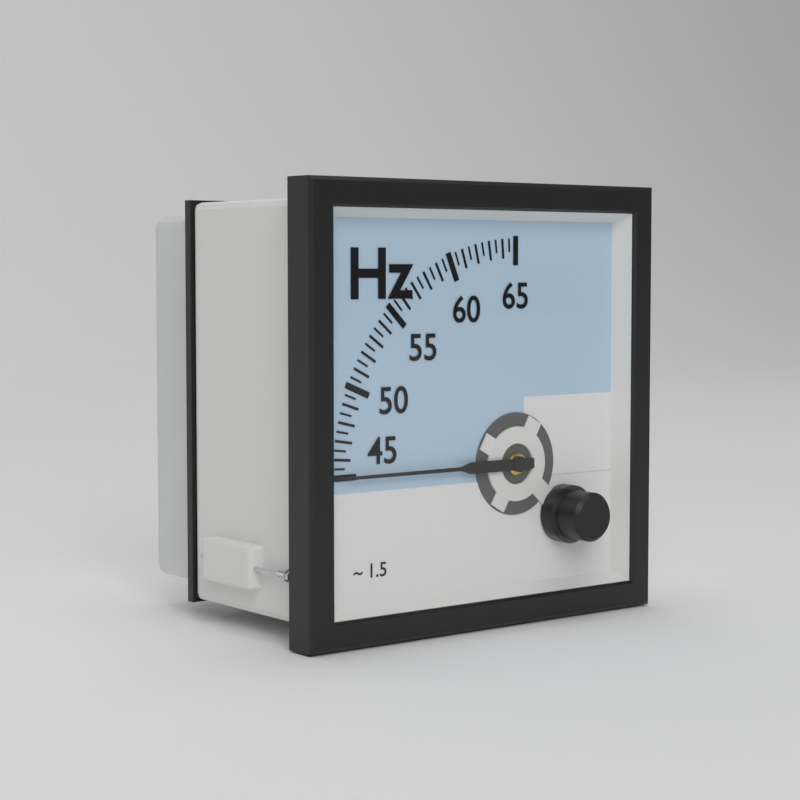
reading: 45.0 Hz
